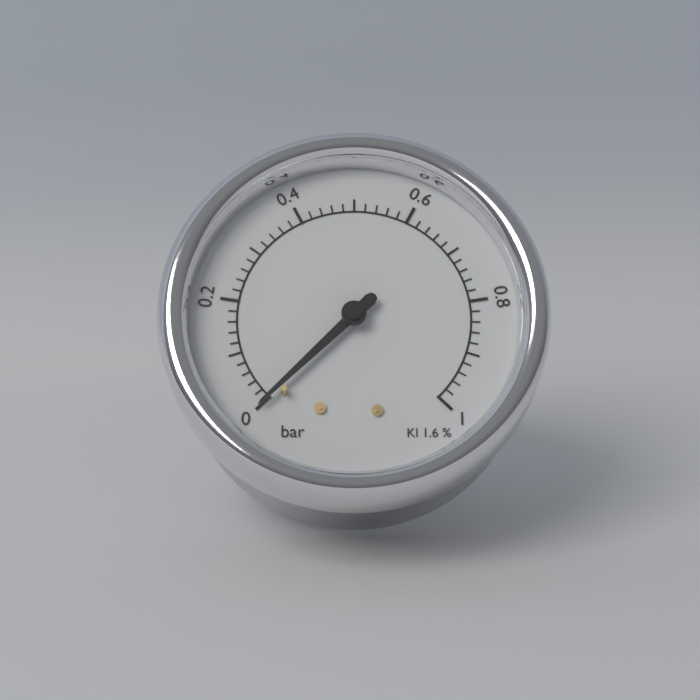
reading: 0.00 bar
